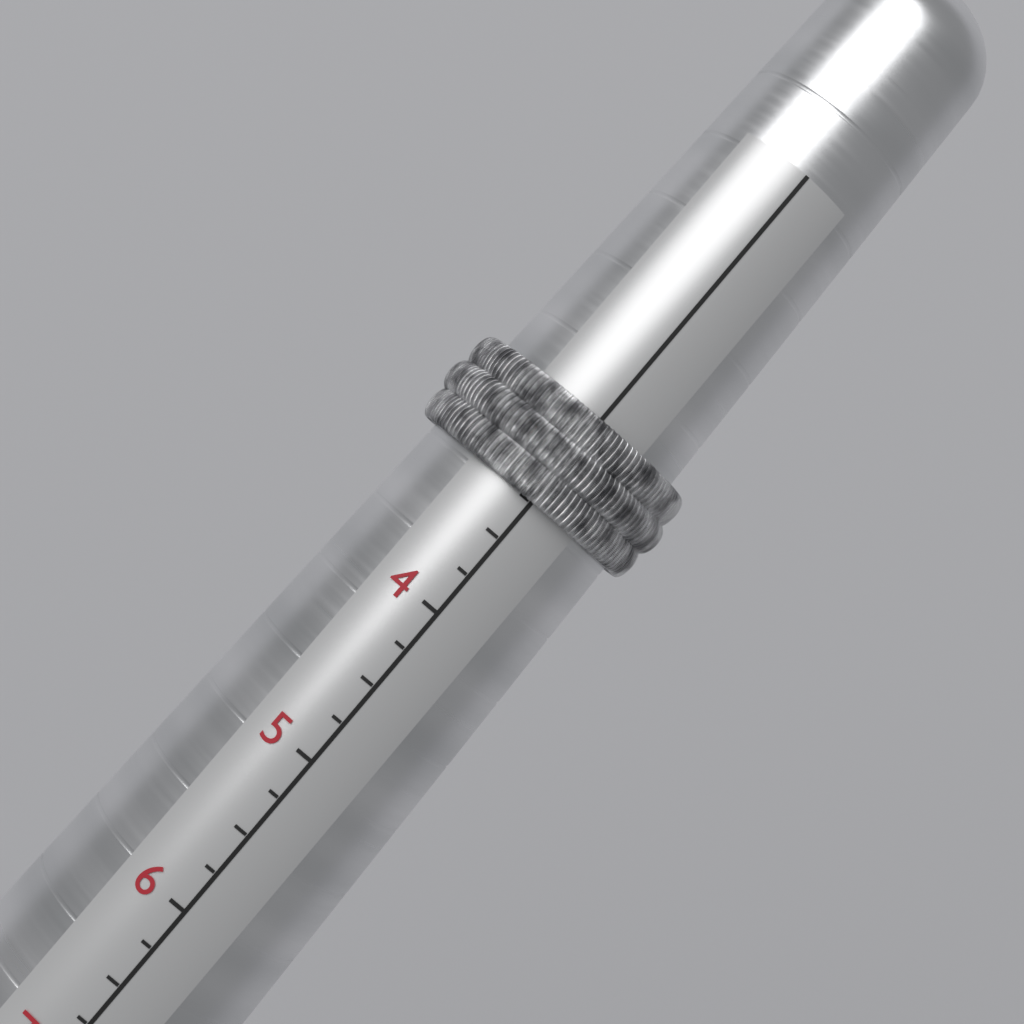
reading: 3.25 (no unit)
